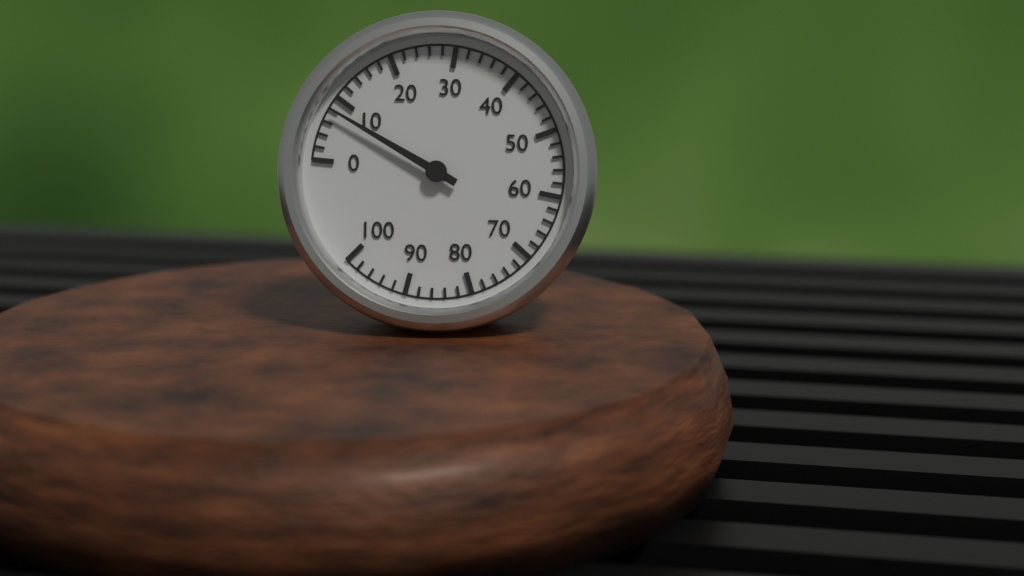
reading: 8 (no unit)
